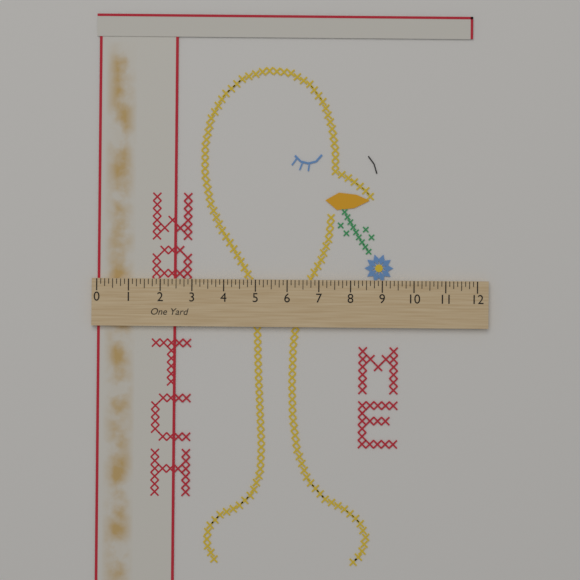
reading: 2.500 in
